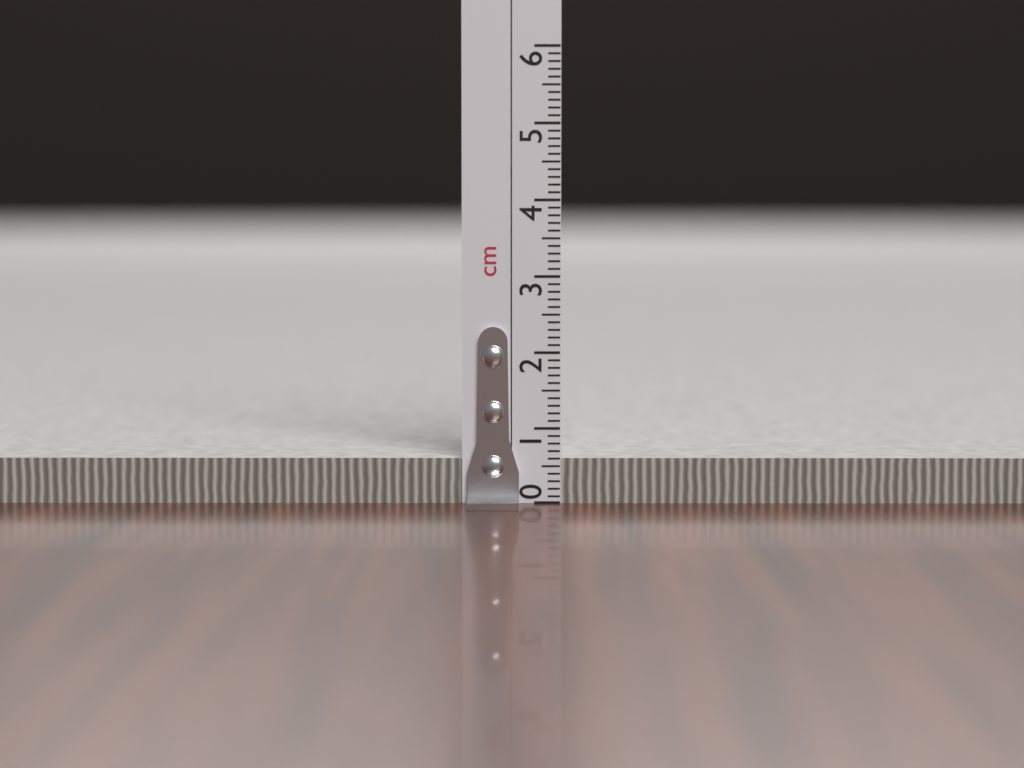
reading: 0.6 cm
